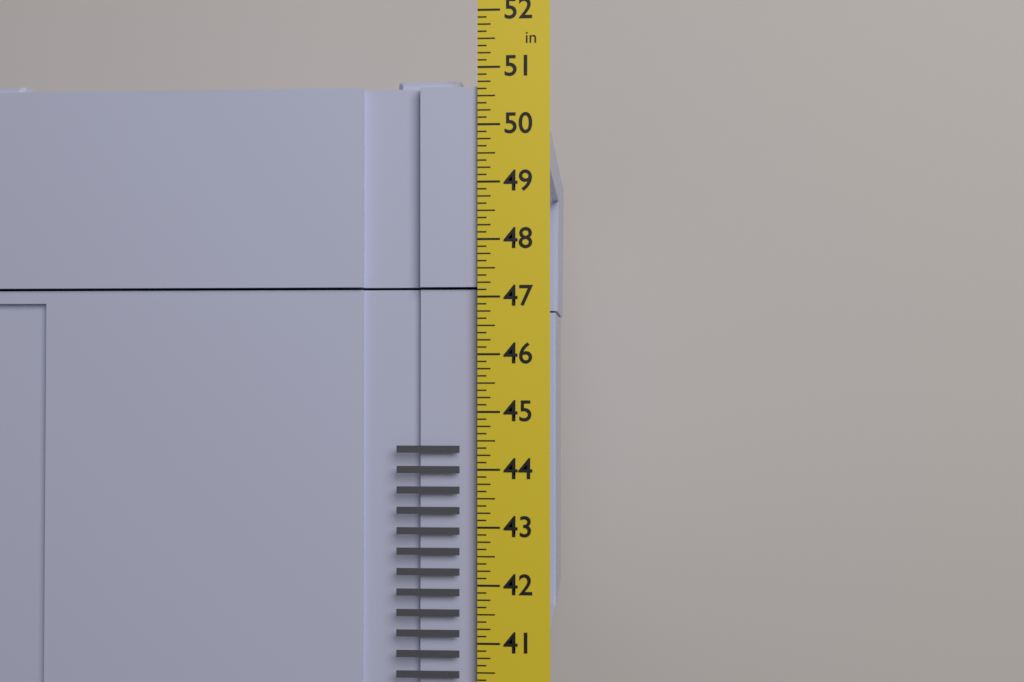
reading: 50.875 in
